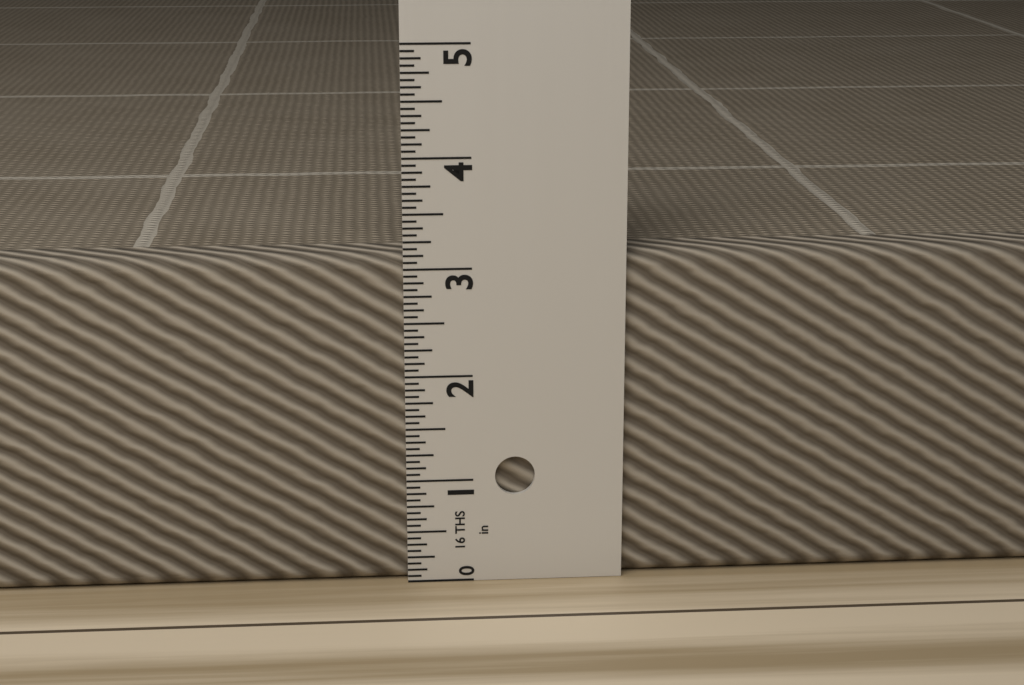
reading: 3.1250 in
